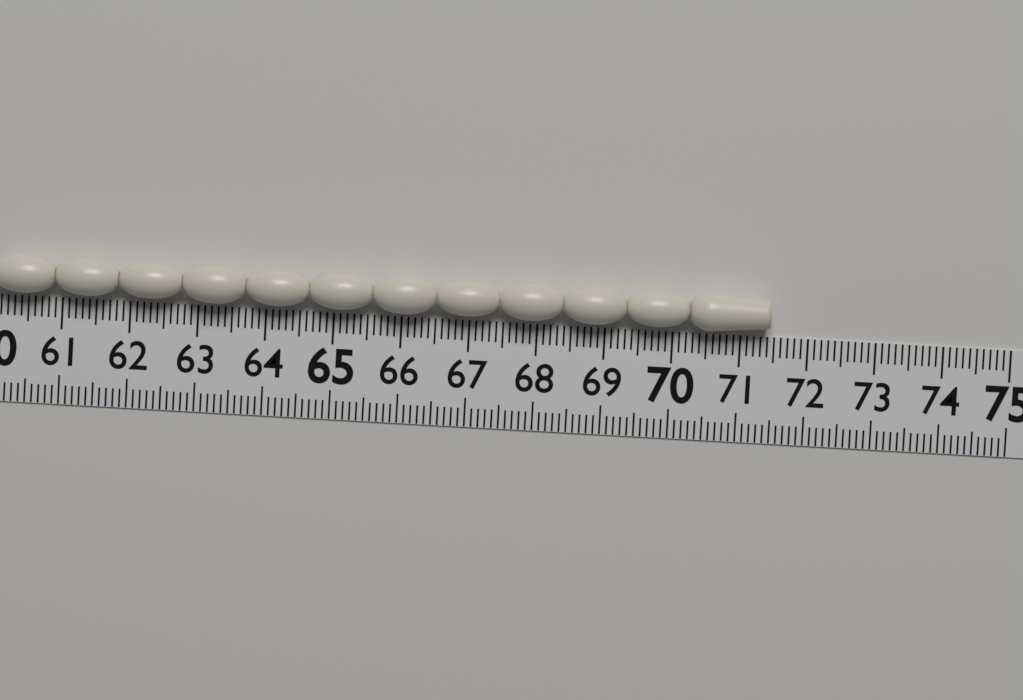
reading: 71.4 (no unit)
